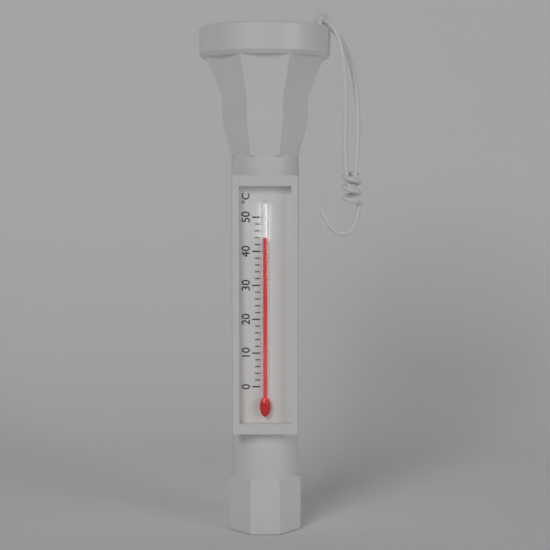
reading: 44 °C
